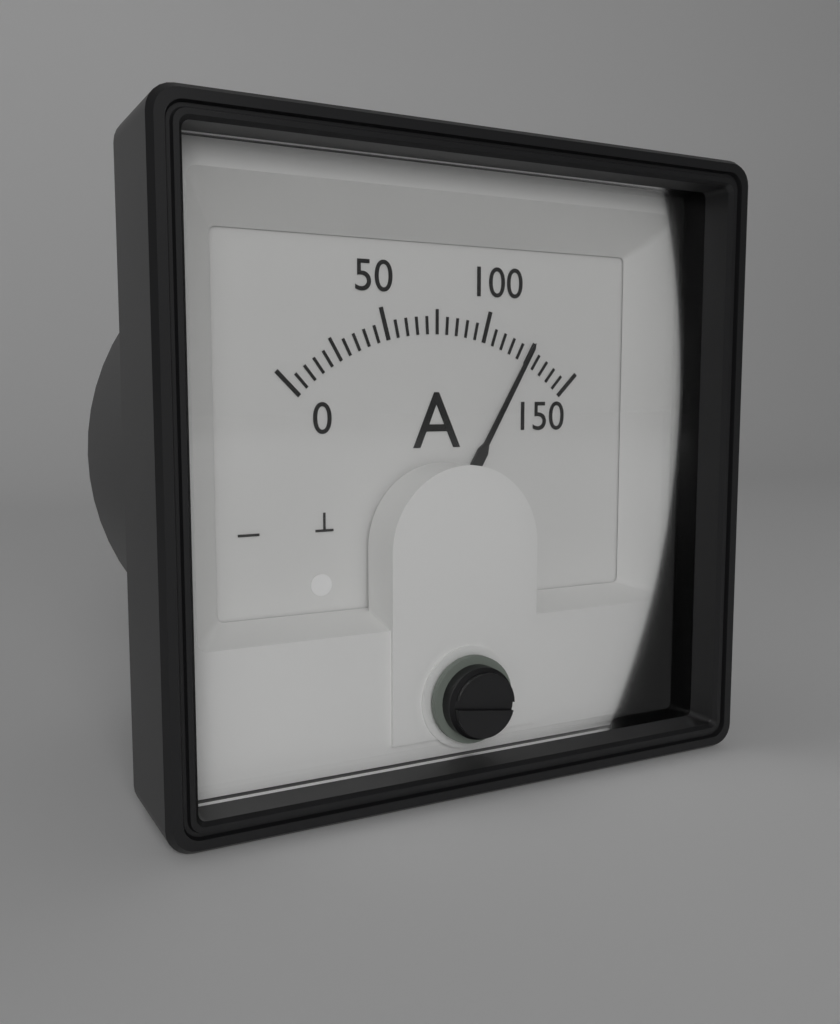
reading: 125 A
